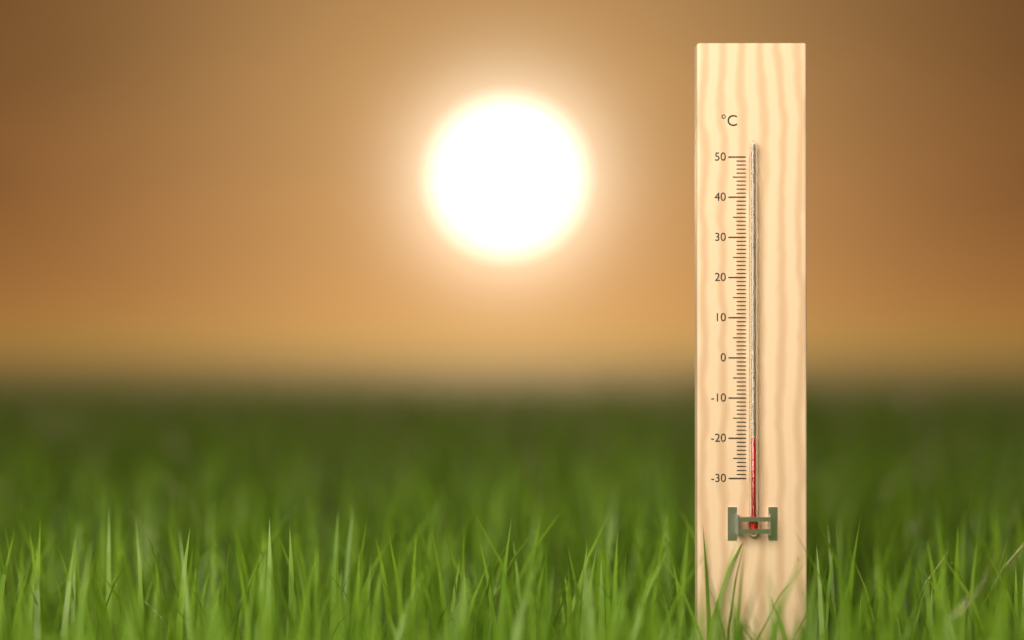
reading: -20 °C
